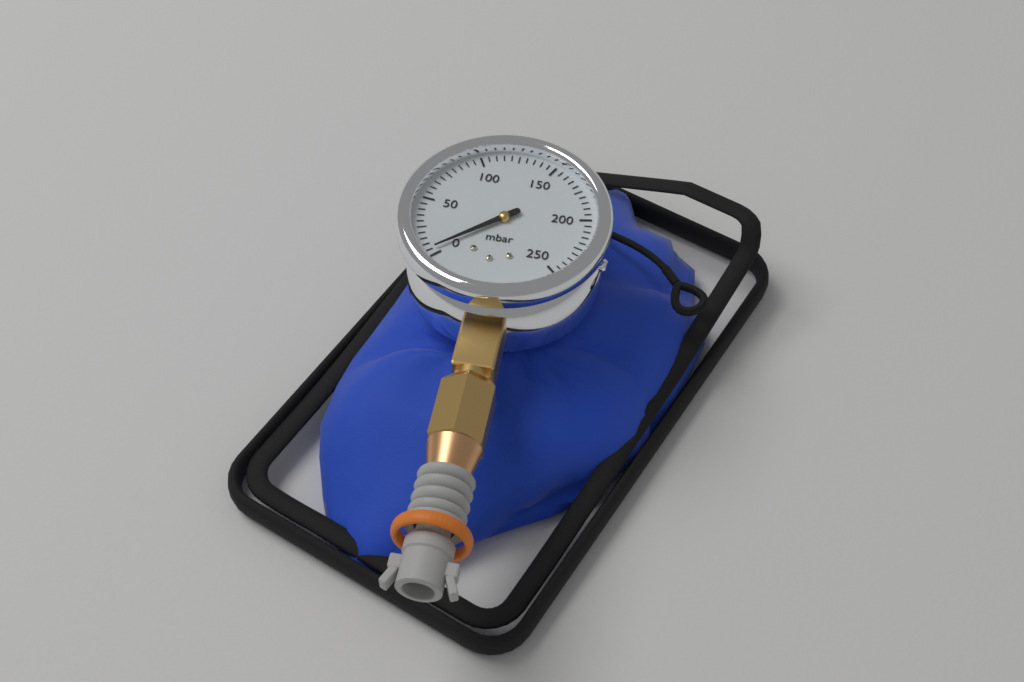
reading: 5 mbar
